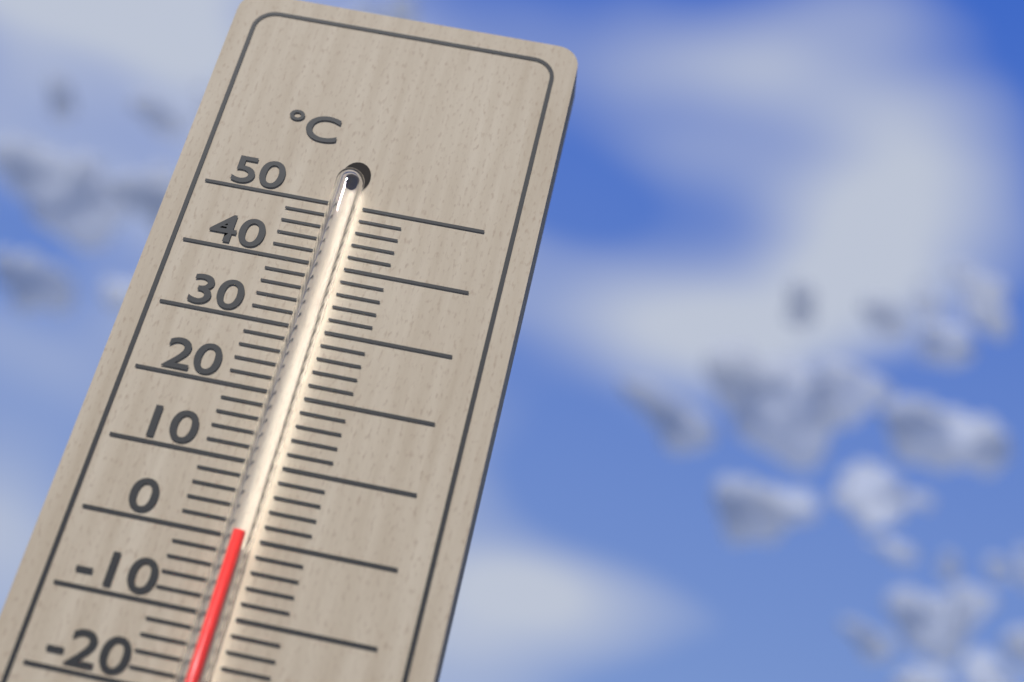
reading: 0 °C
